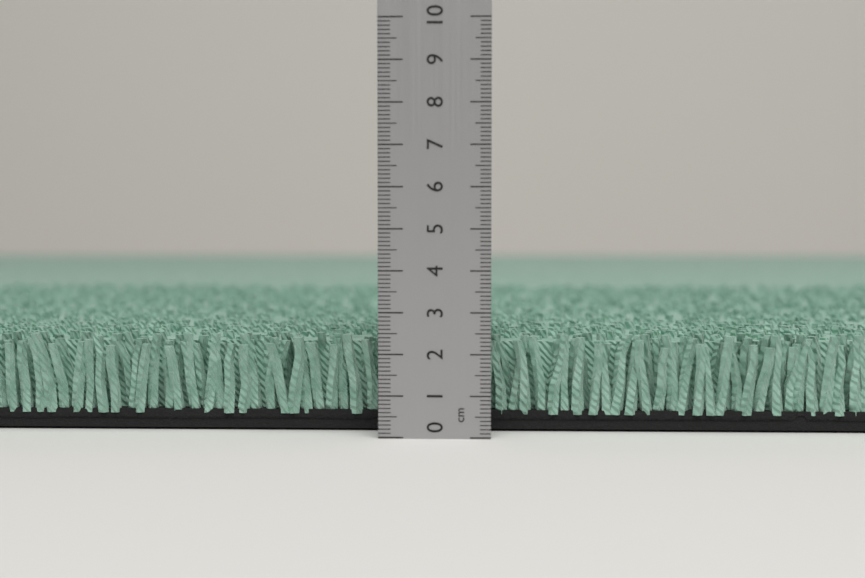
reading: 2.4 cm
